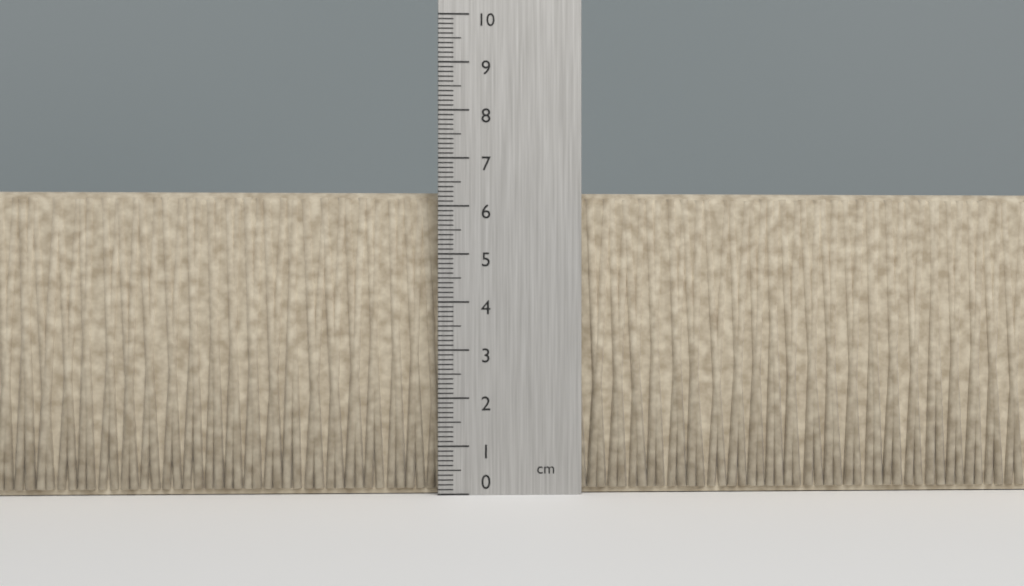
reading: 6.3 cm
